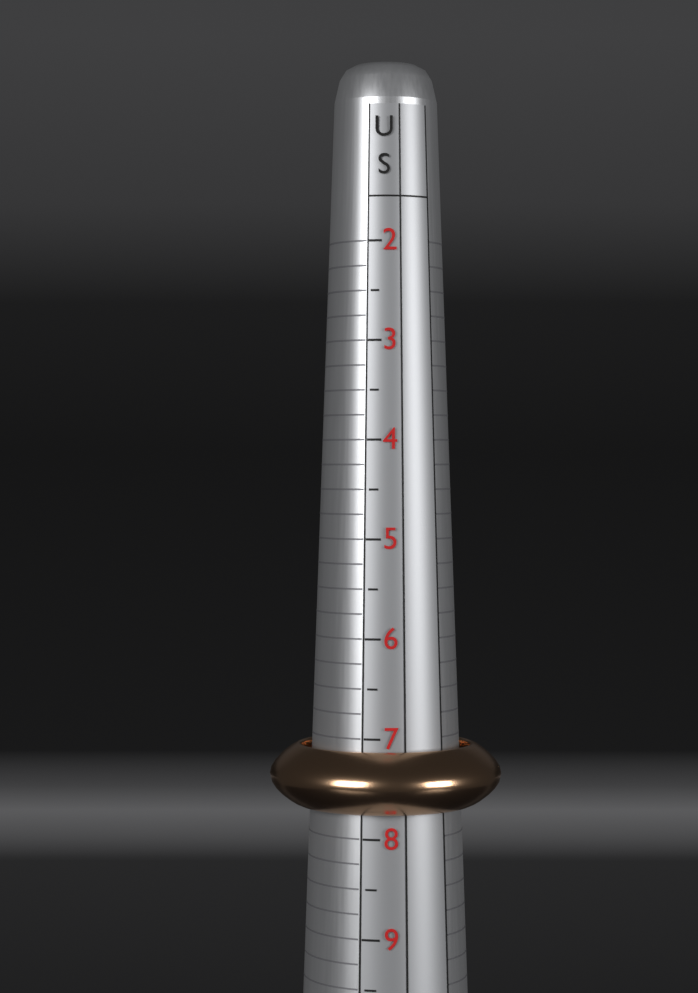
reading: 7.75 US
